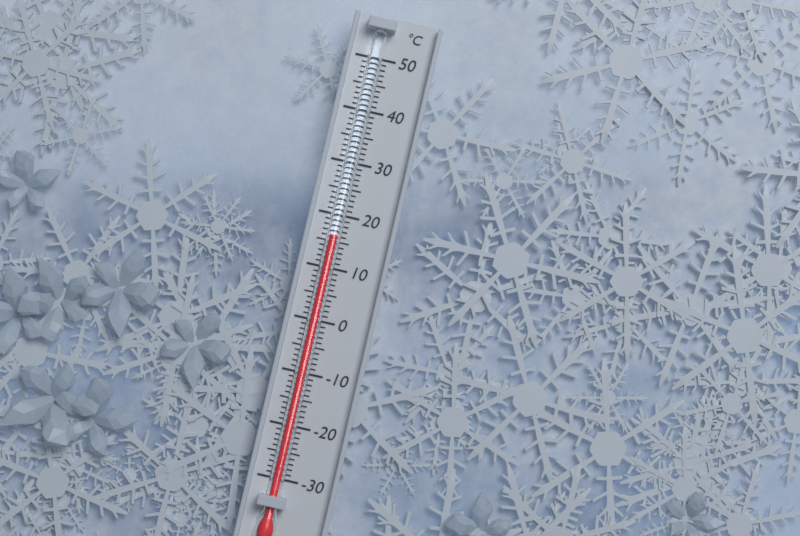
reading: 16 °C
